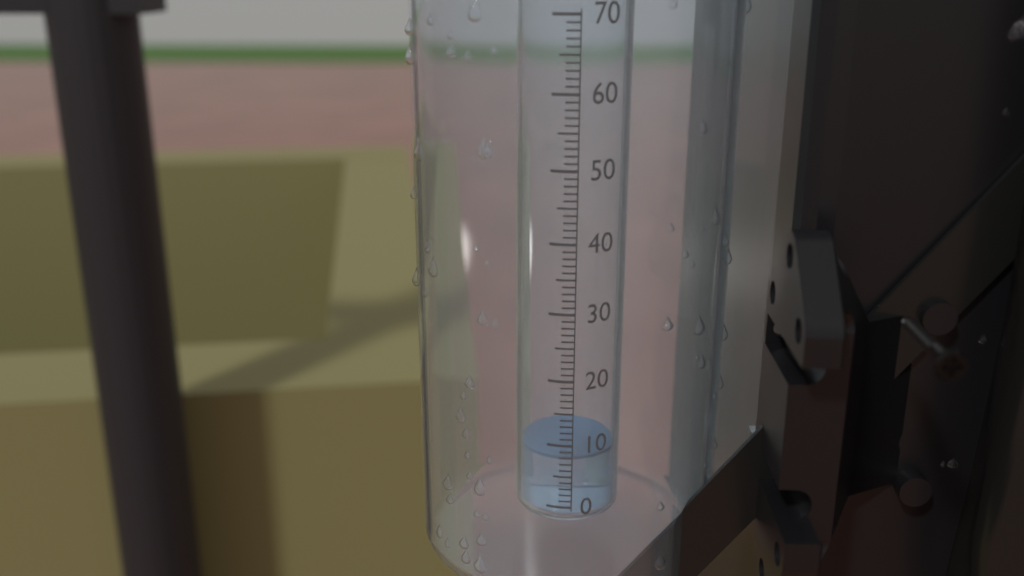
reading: 8 (no unit)
